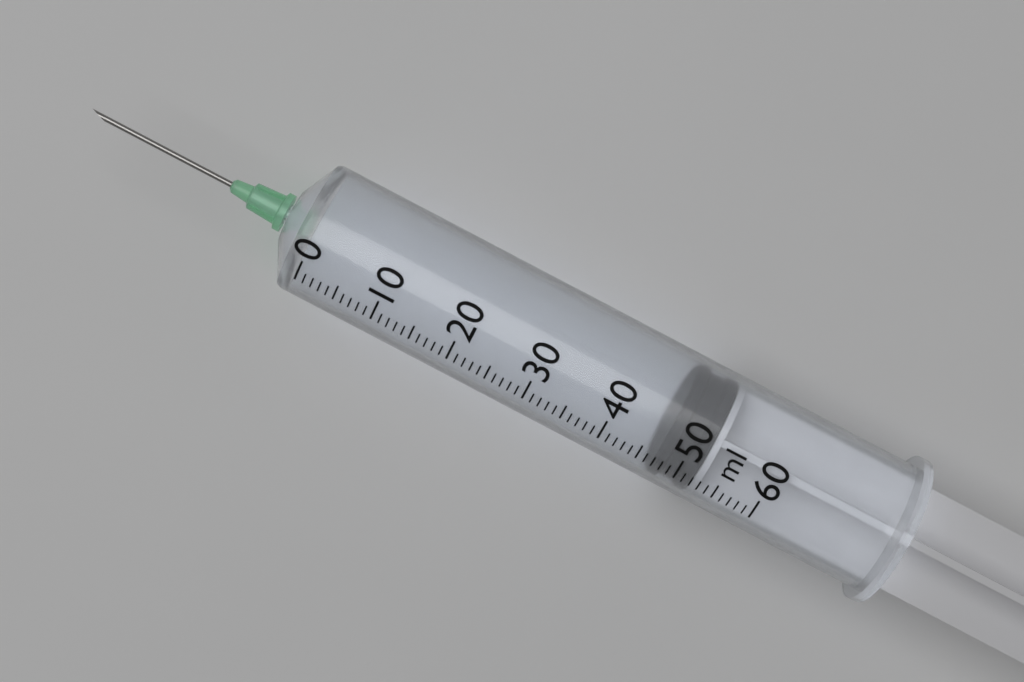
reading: 47 ml
